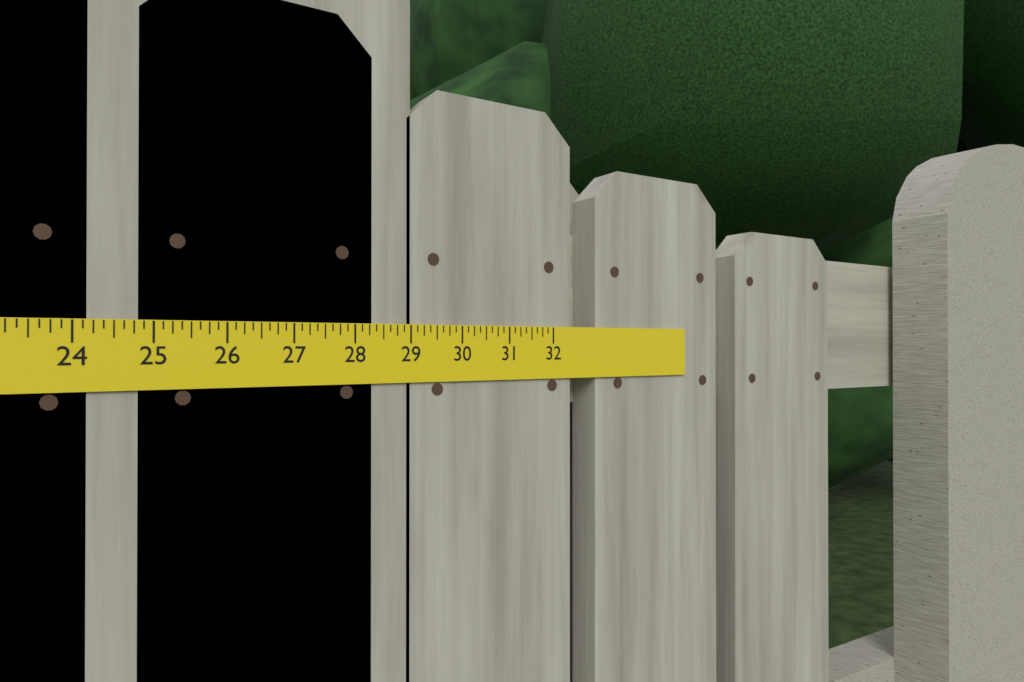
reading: 29.000 in
